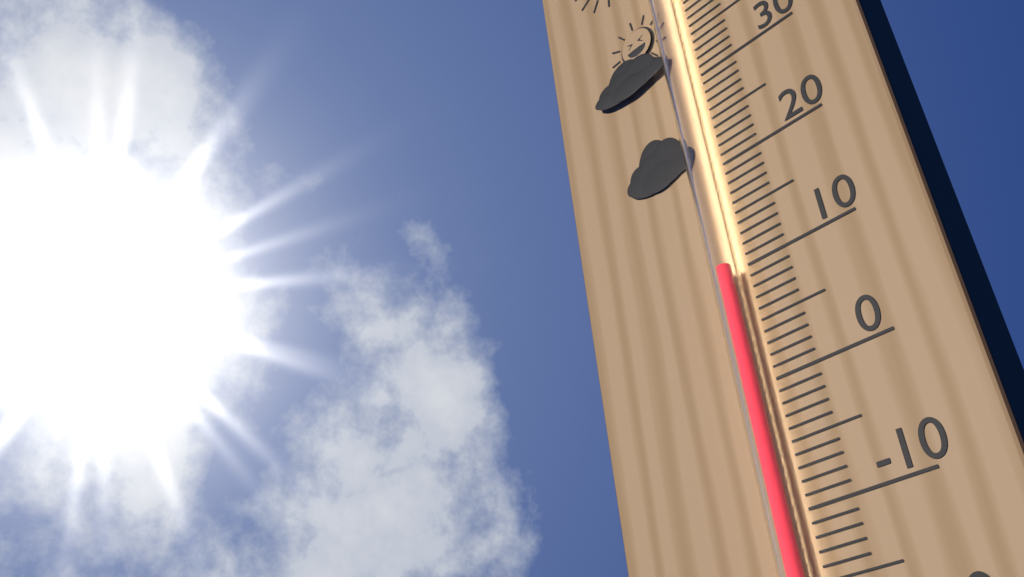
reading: 10 °C
